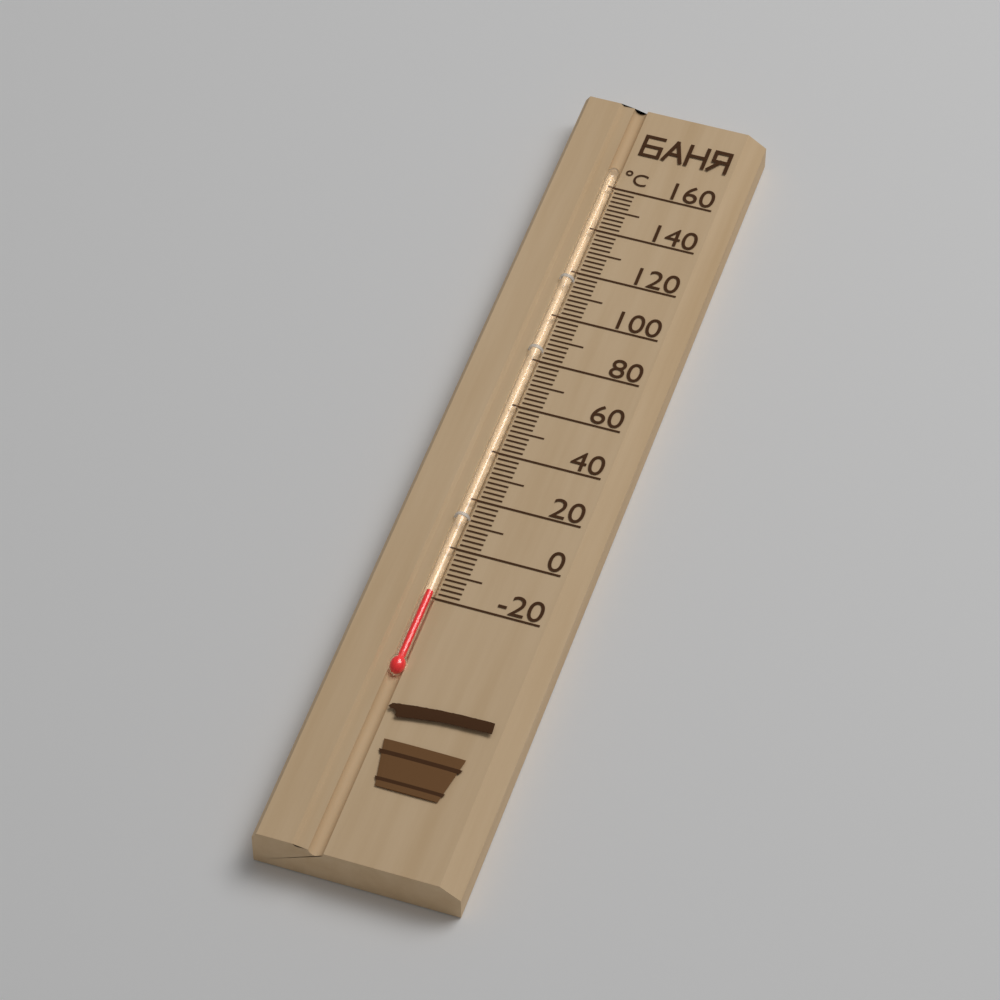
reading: -18 °C
